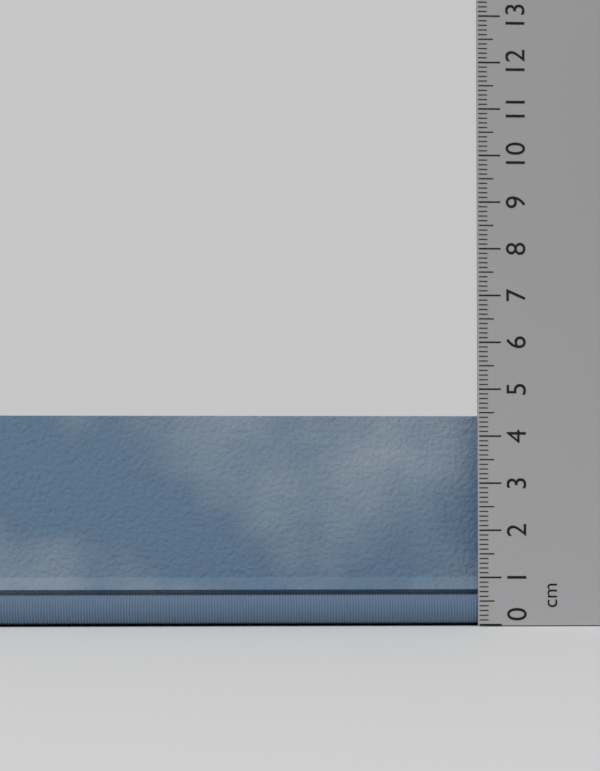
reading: 4.6 cm
